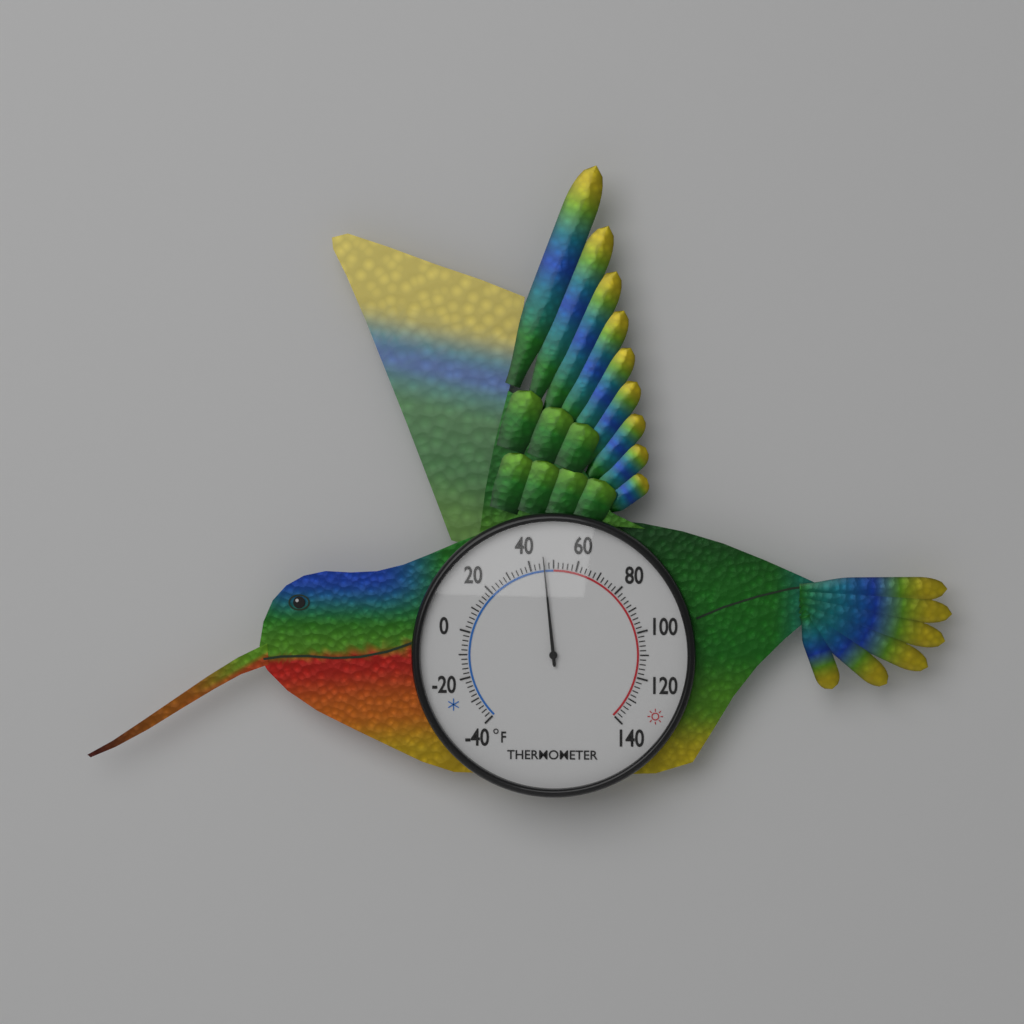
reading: 46 °F
